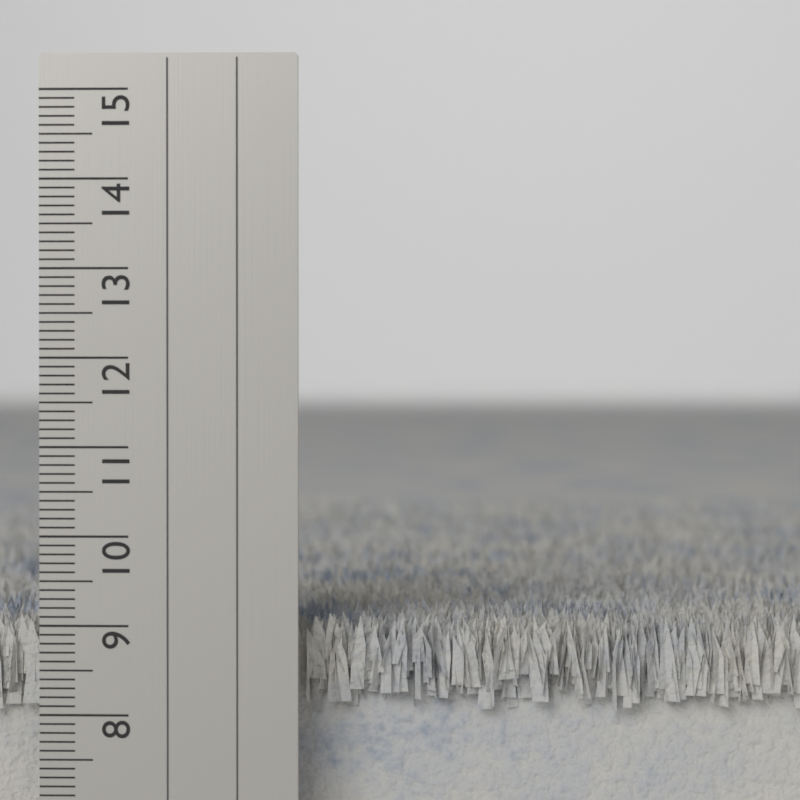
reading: 9.1 cm
